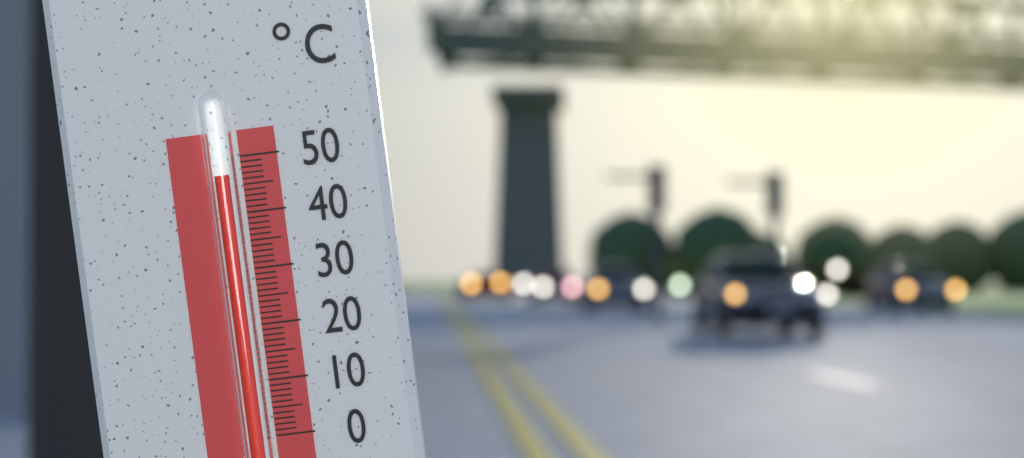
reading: 47 °C
